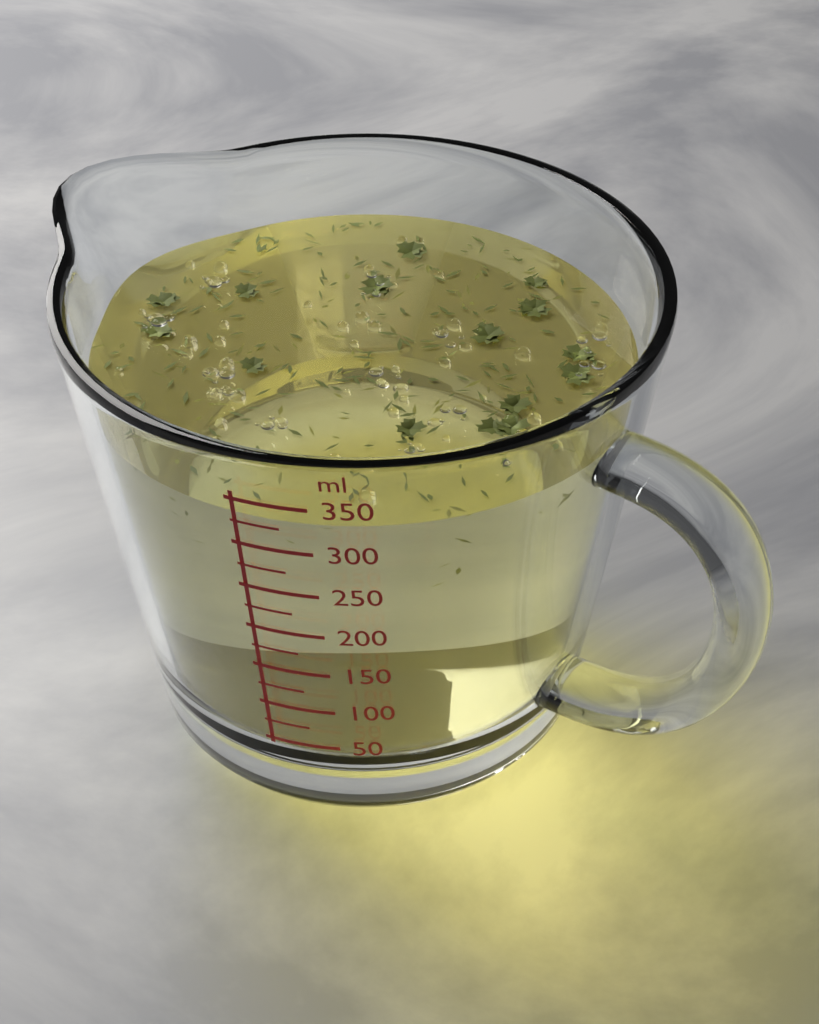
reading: 325 ml
